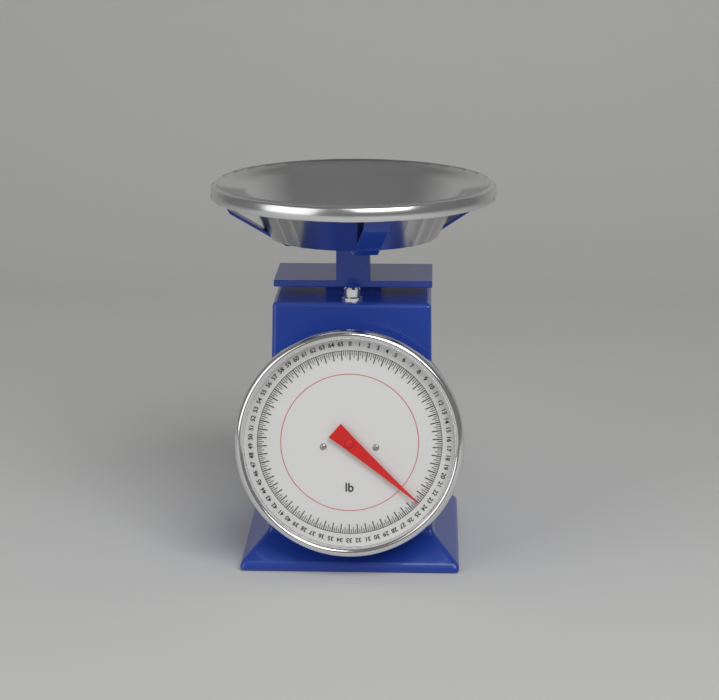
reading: 24.00 lb
